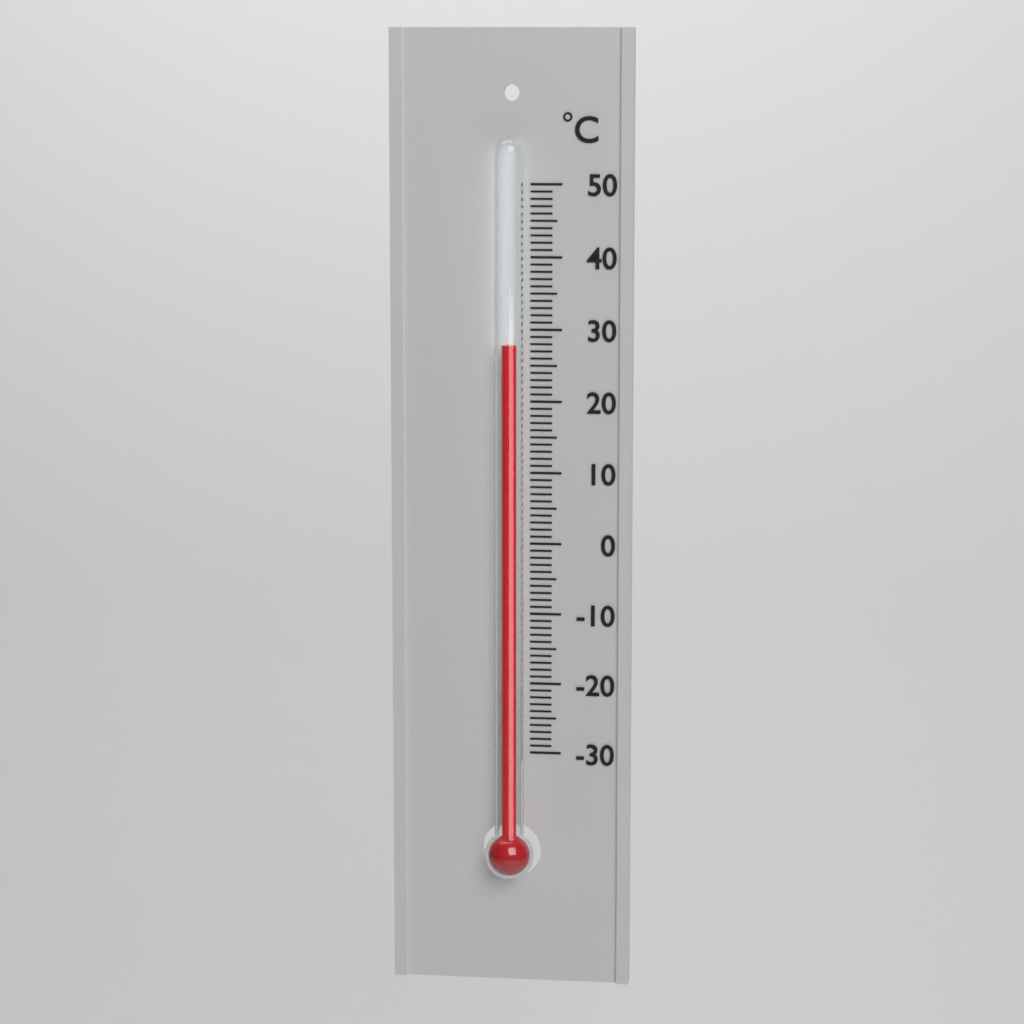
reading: 28 °C
